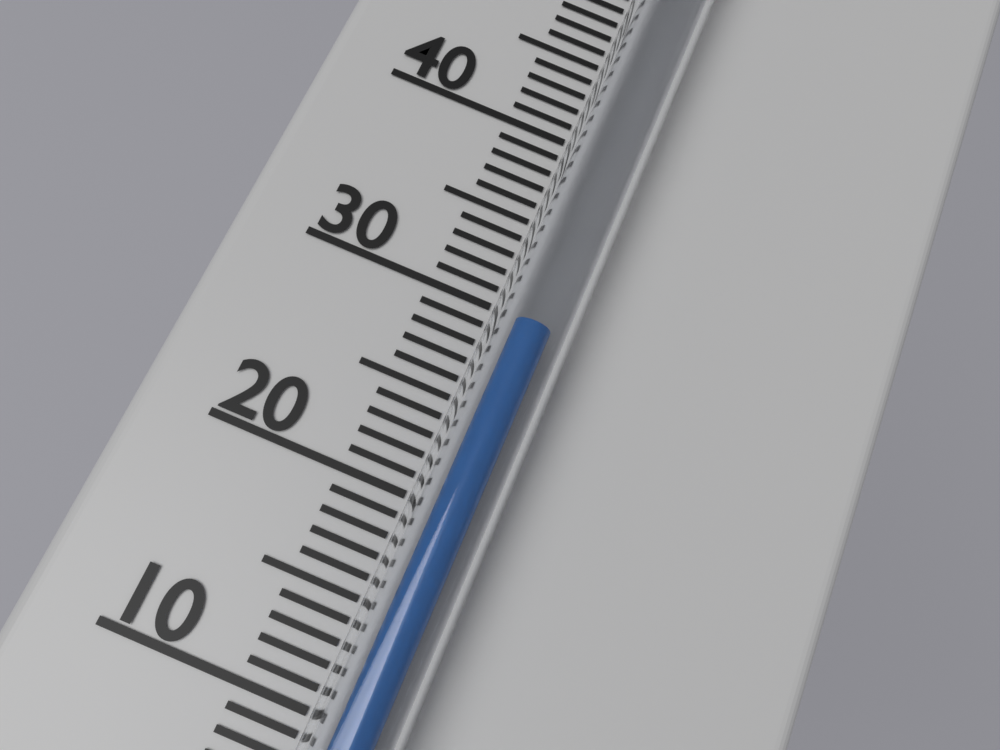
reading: 29 °C
